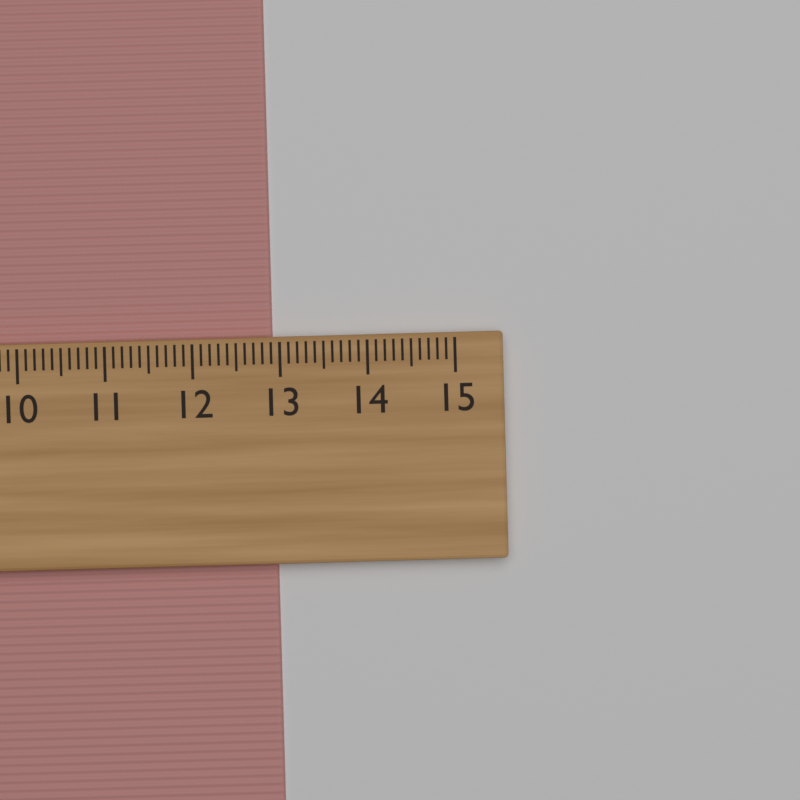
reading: 12.9 cm
